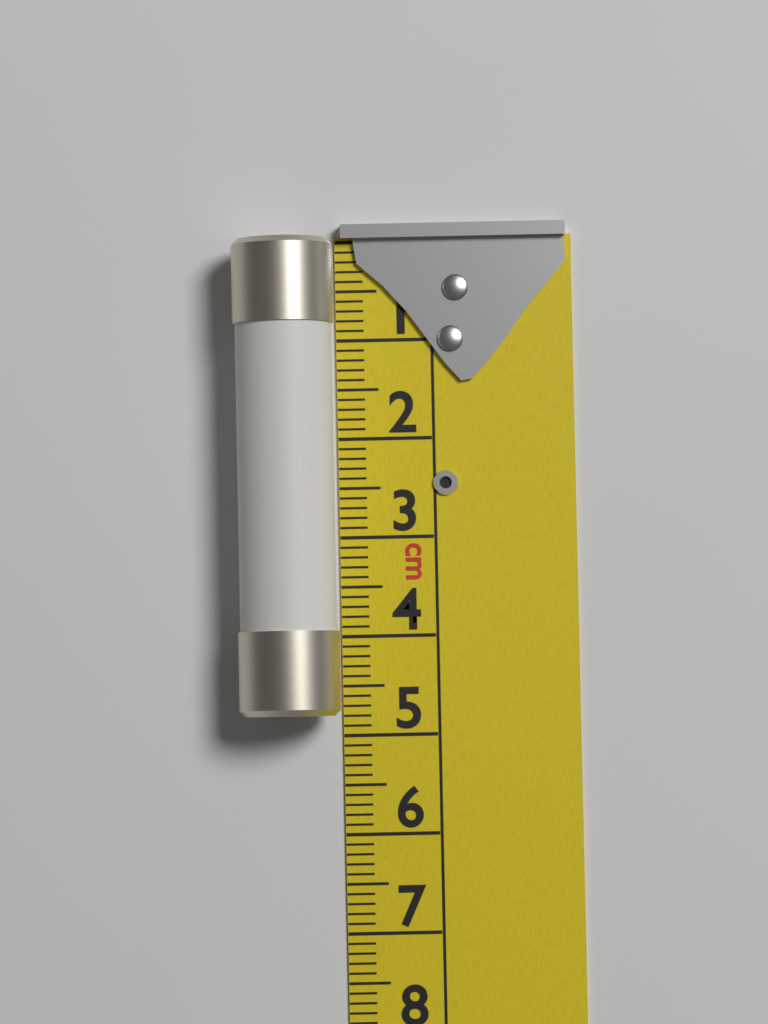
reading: 4.8 cm
